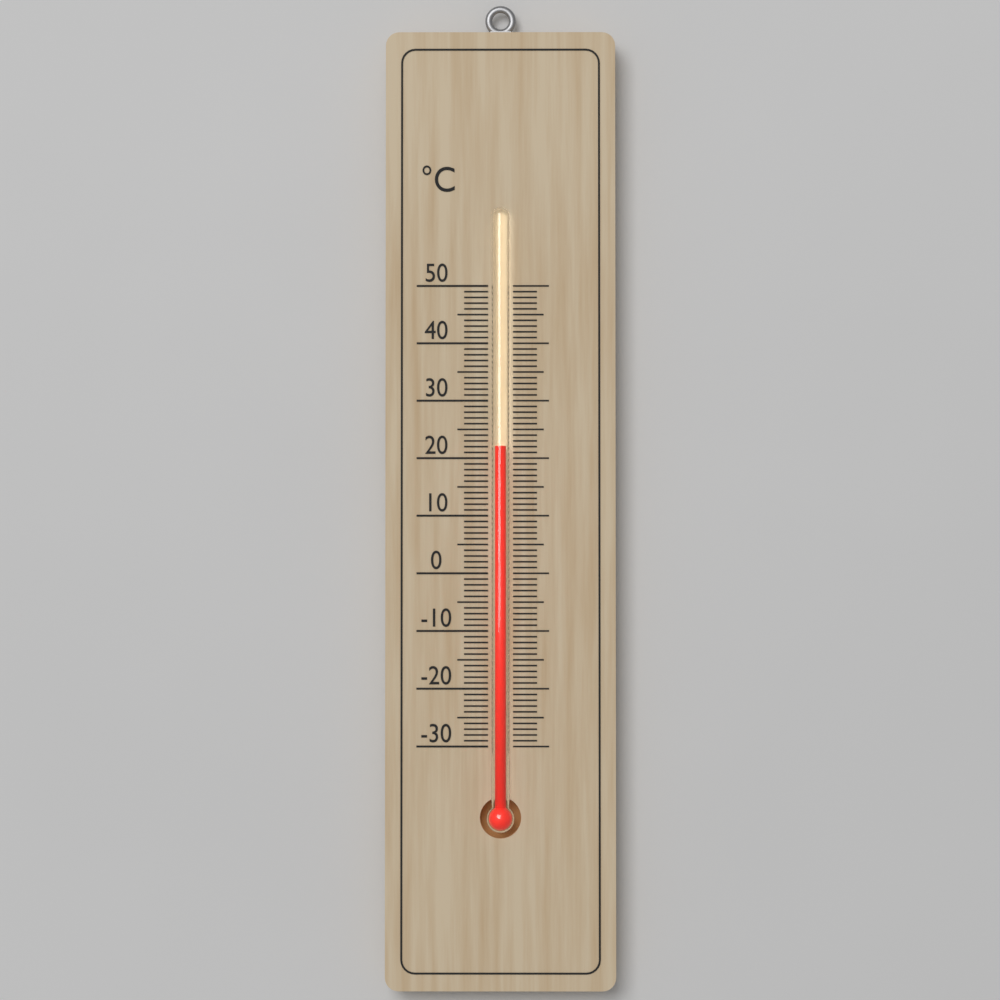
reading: 22 °C
